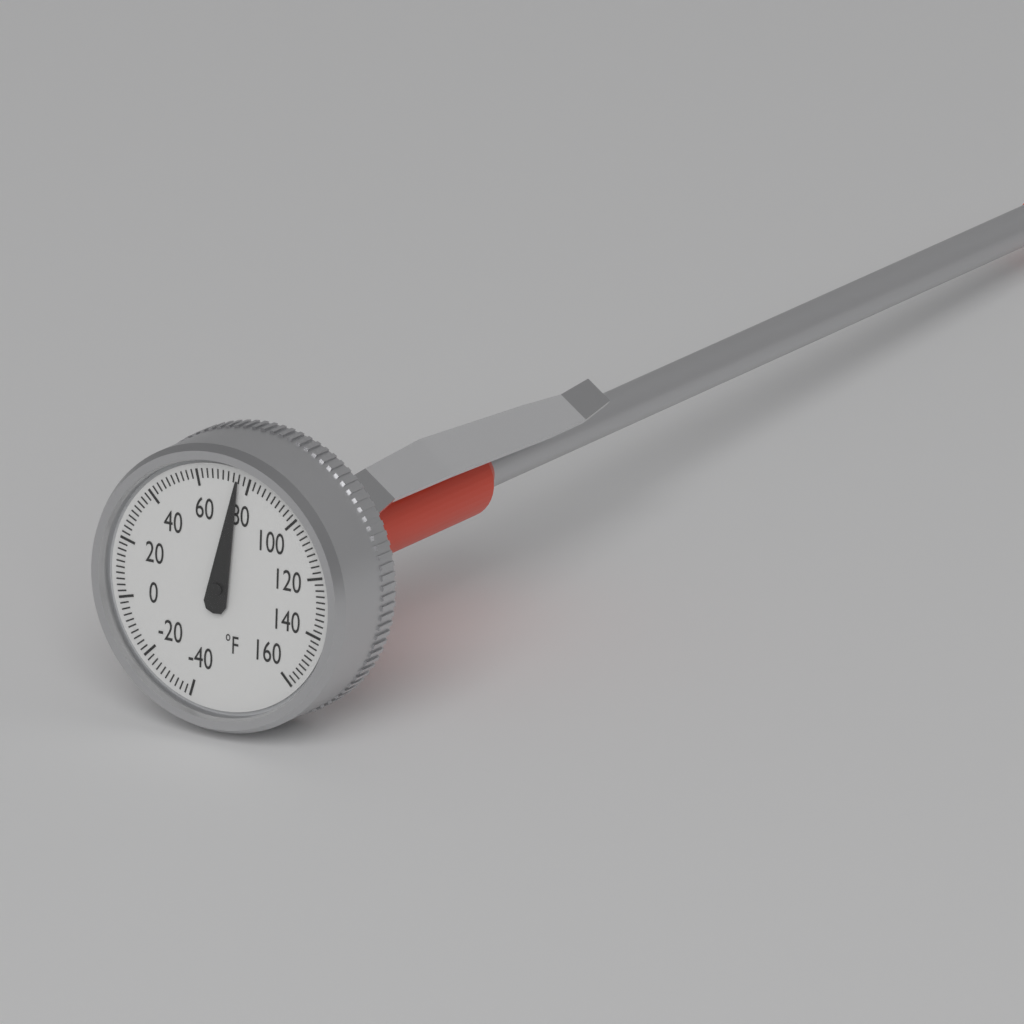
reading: 76 °F
